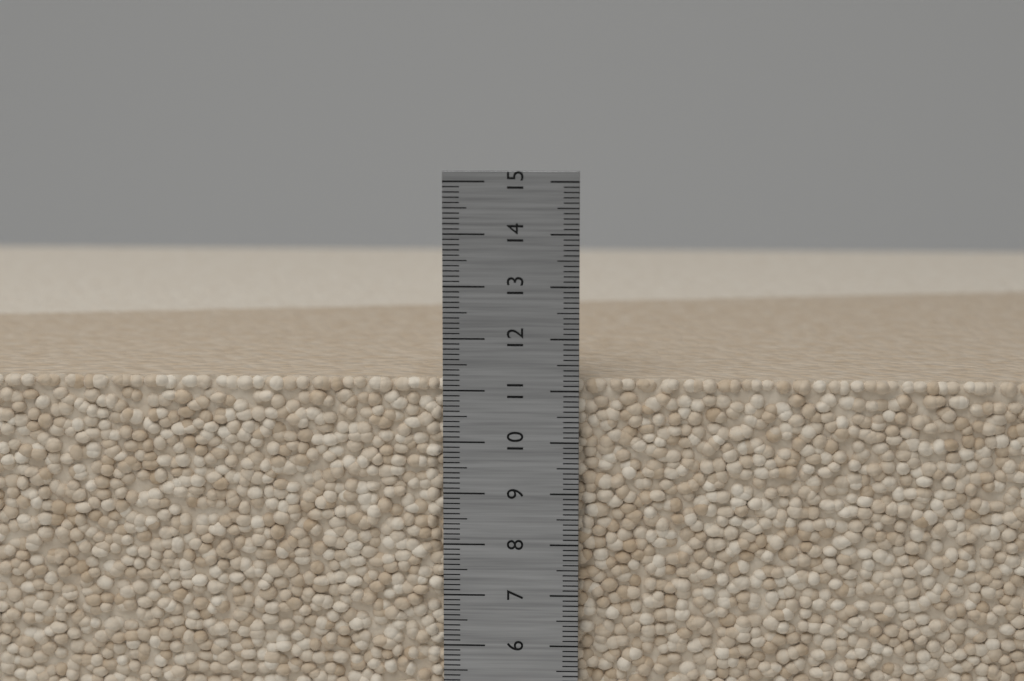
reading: 11.2 cm
